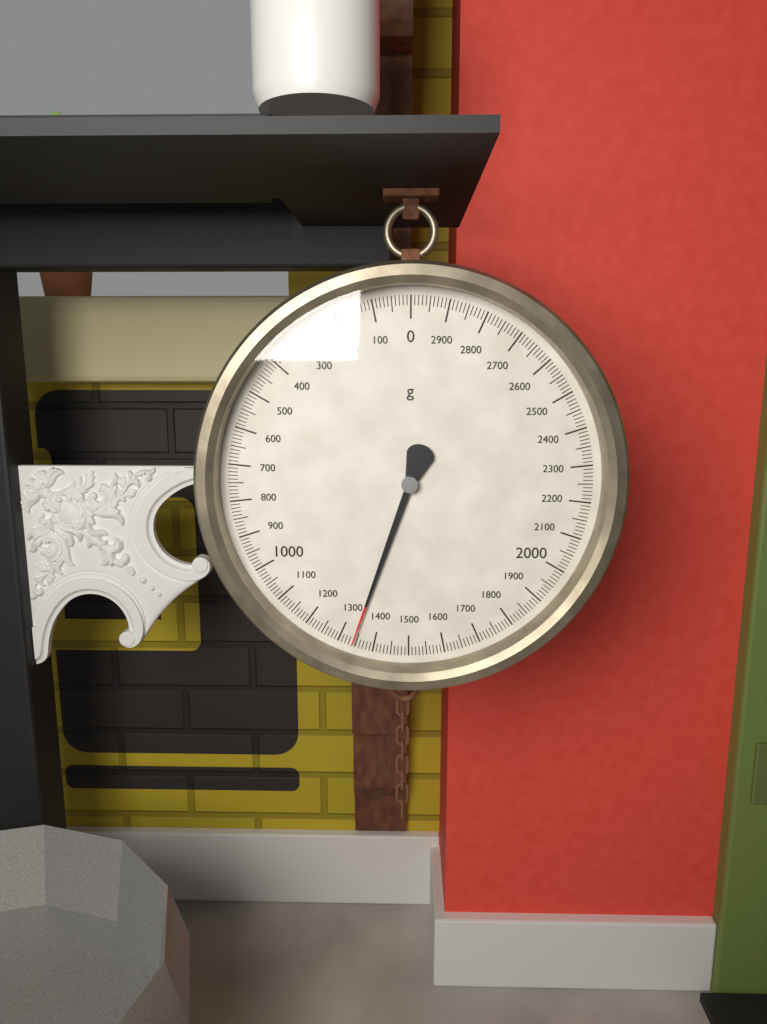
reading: 1340 g
